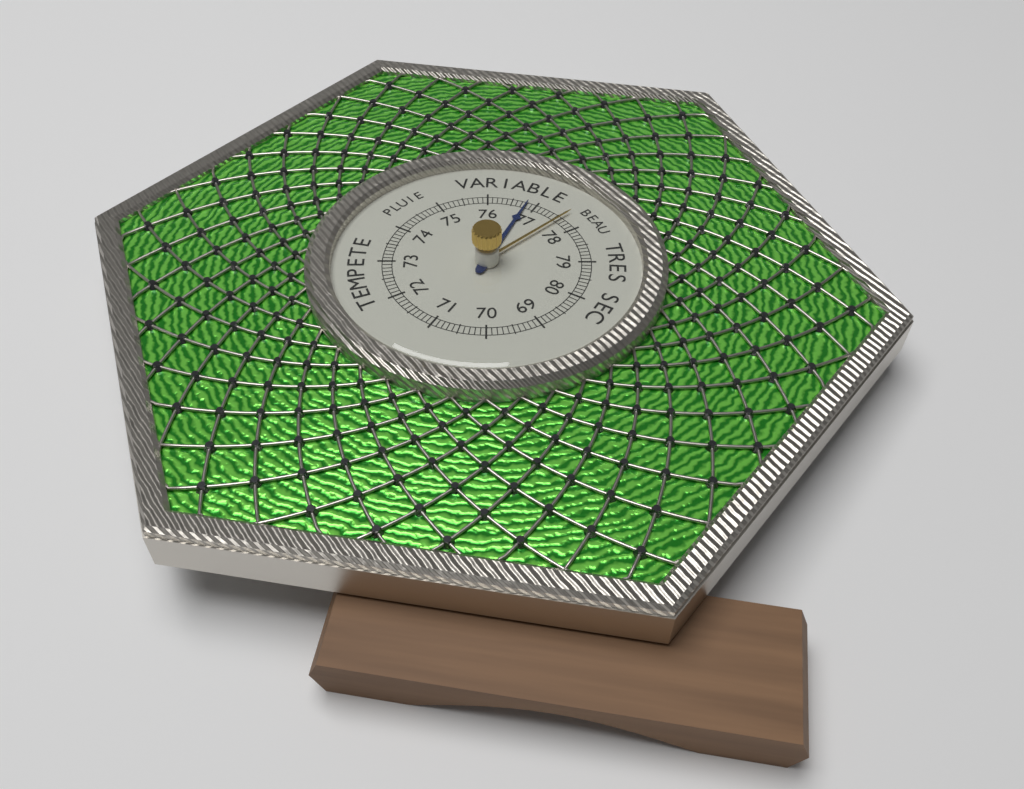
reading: 76.8 (no unit)
